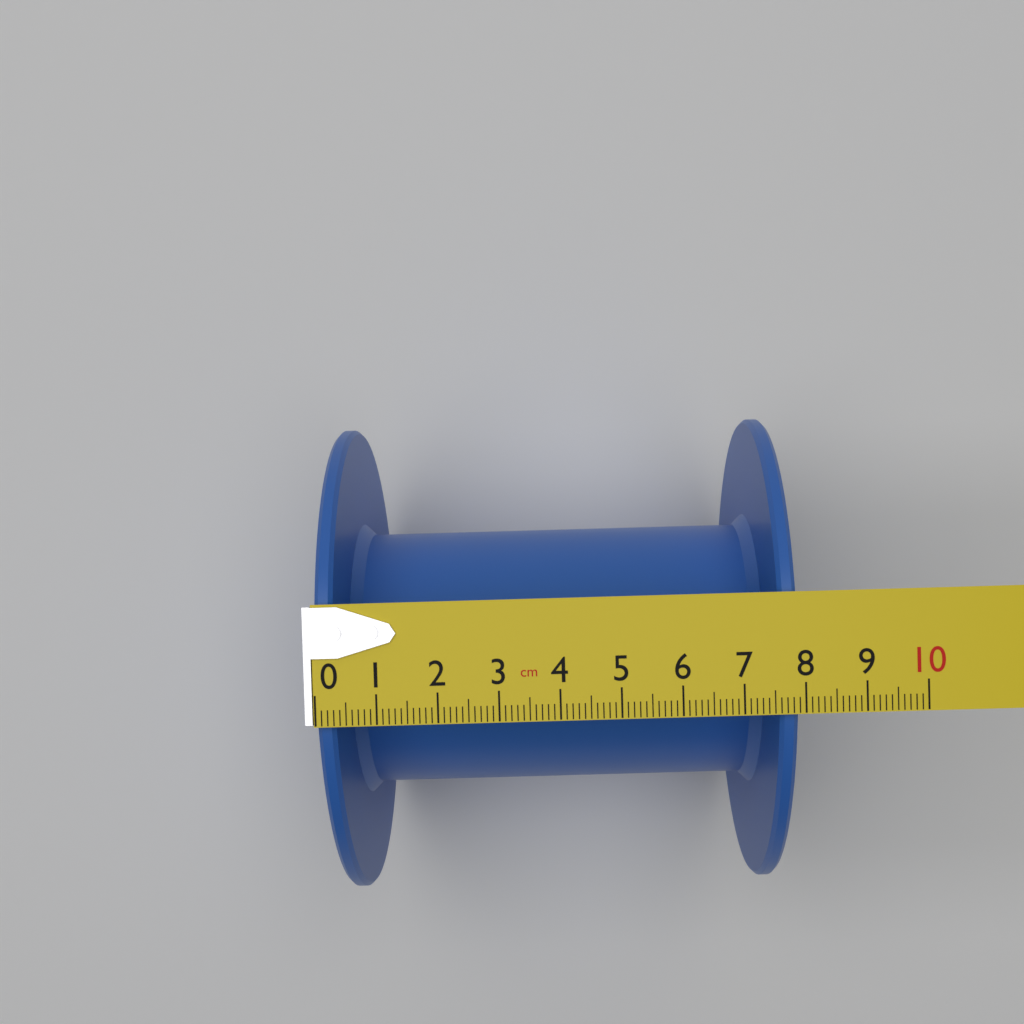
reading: 7.9 cm
